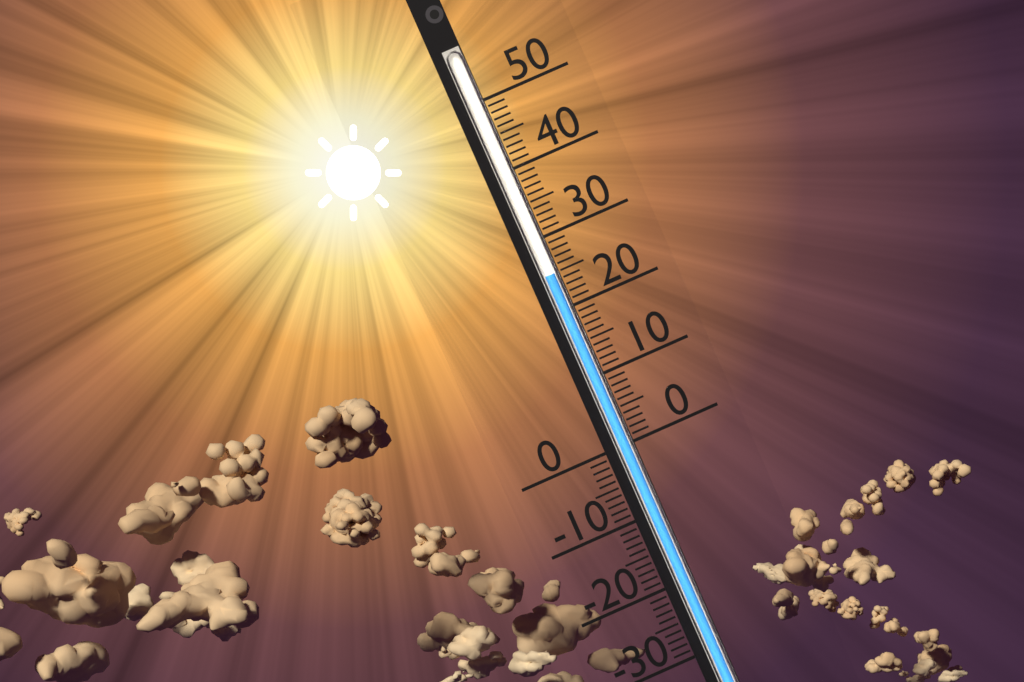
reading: 25 (no unit)
